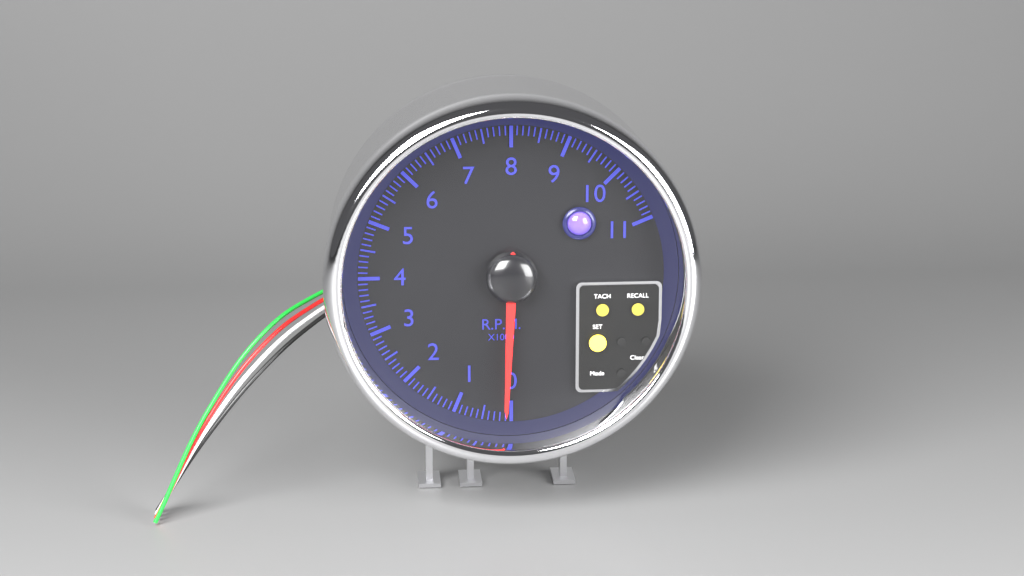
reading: 0.1 rpm x1000
